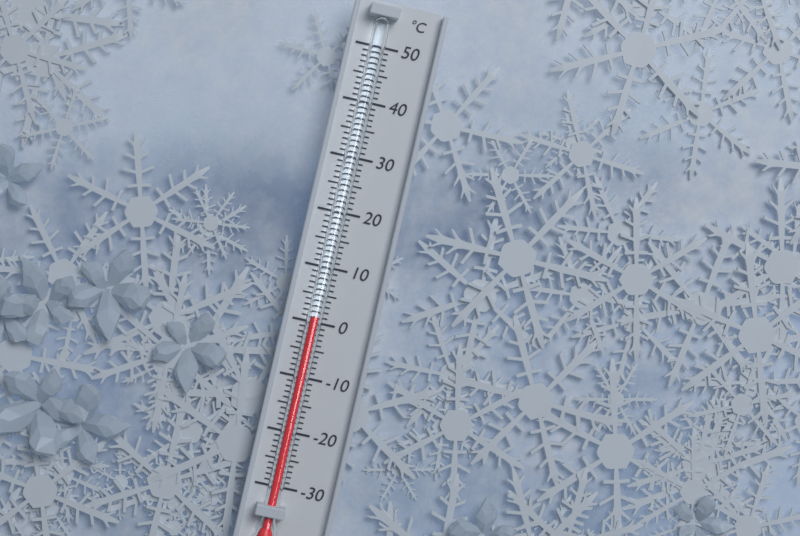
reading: 1 °C
